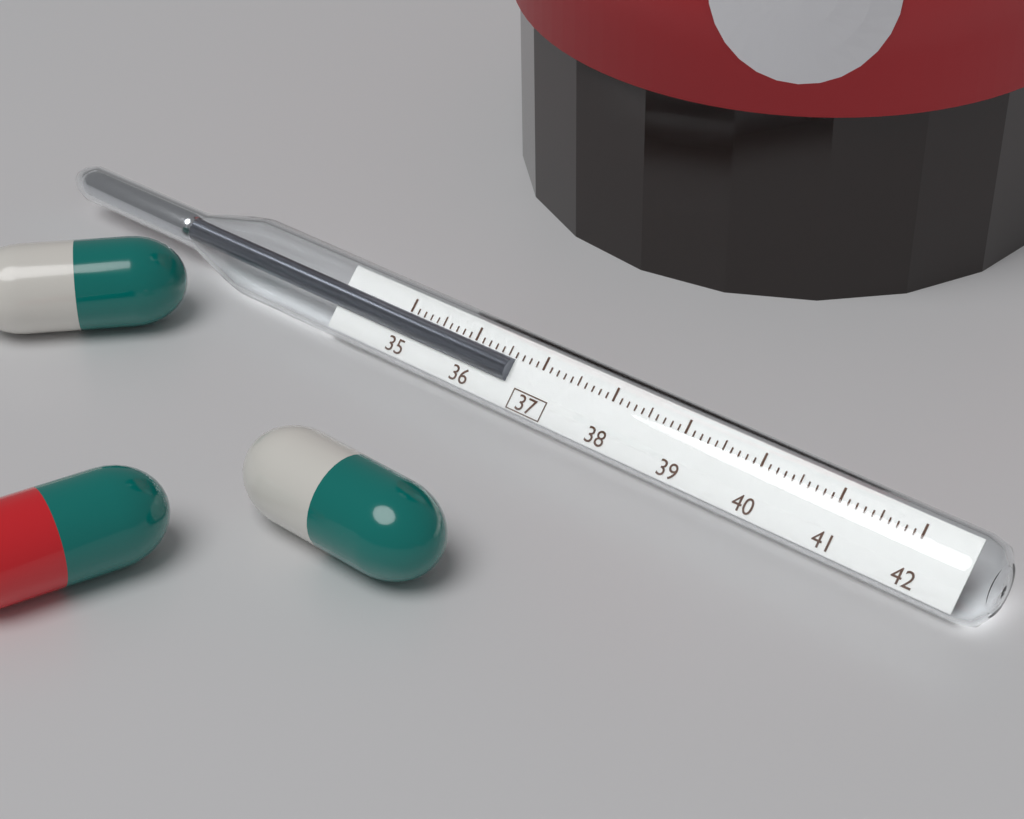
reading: 36.6 (no unit)
